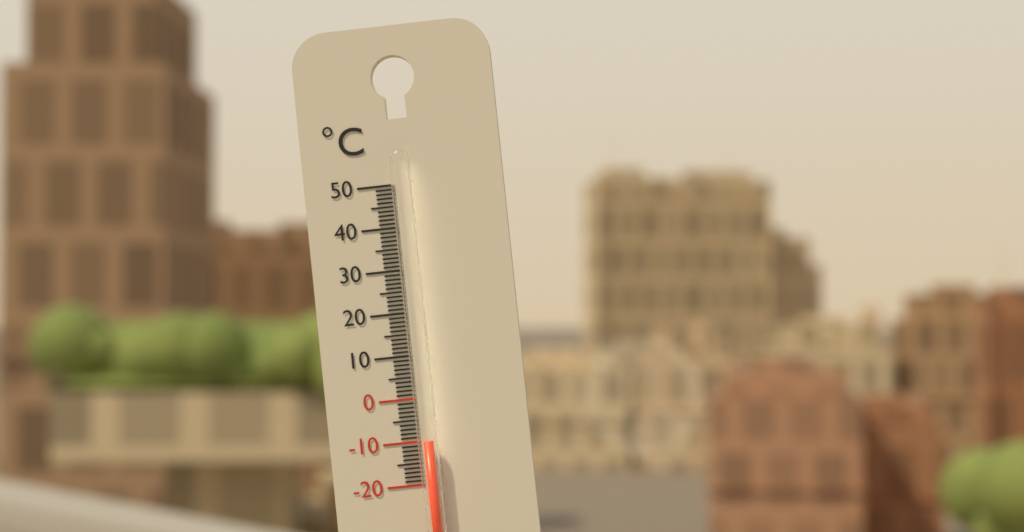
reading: -10 °C
